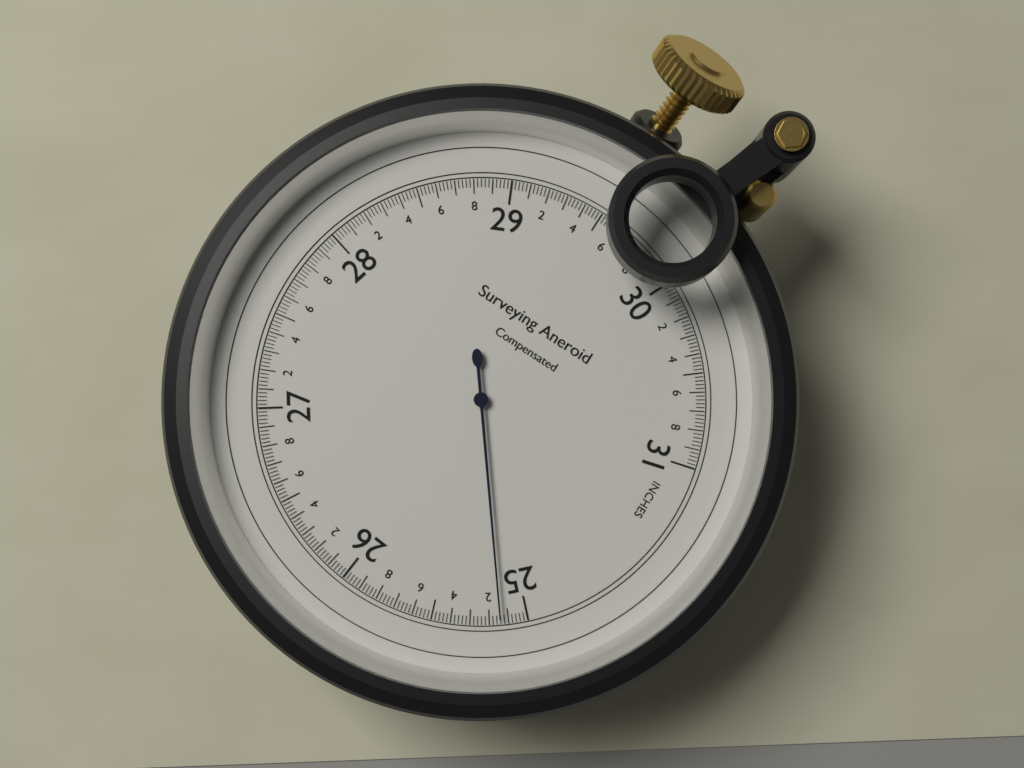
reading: 25.14 inches
